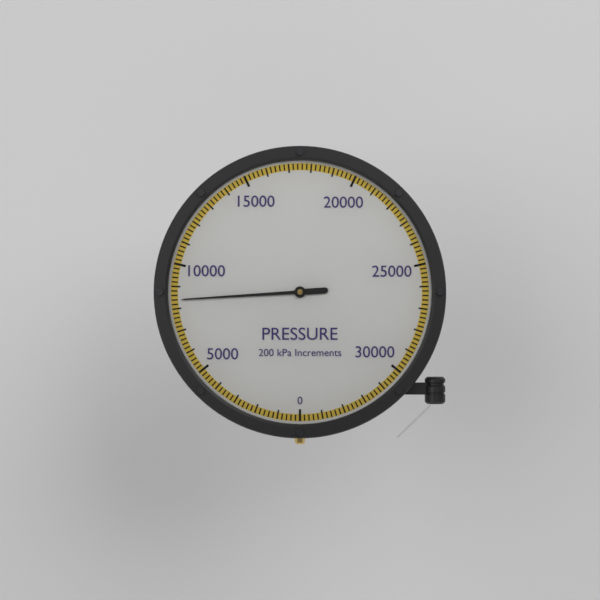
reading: 8400 kPa
